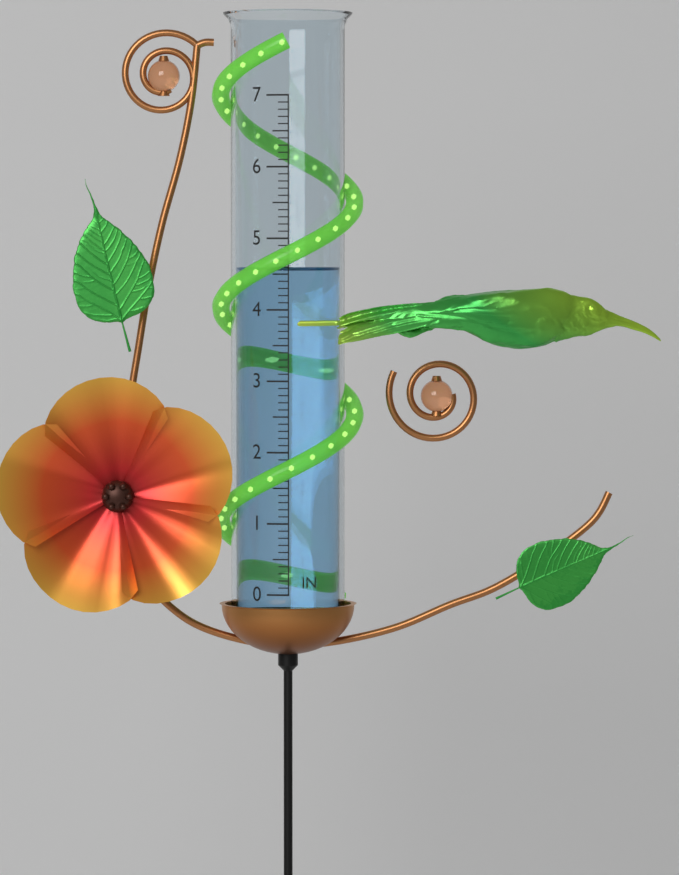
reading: 4.6 in
